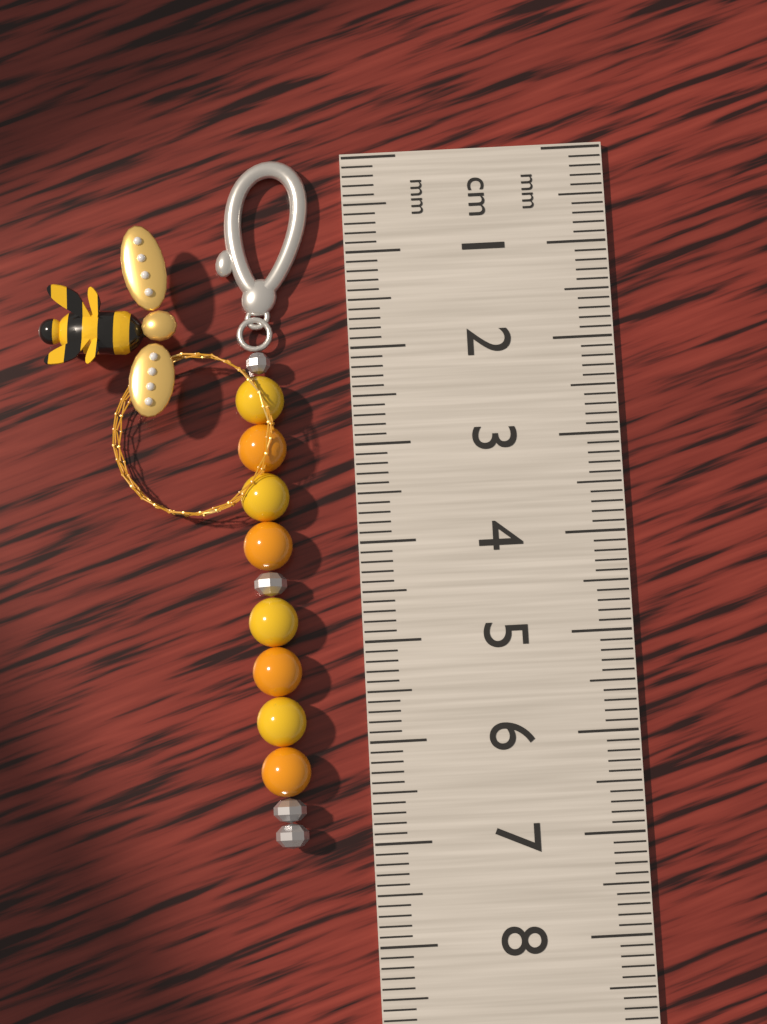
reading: 7.0 cm
